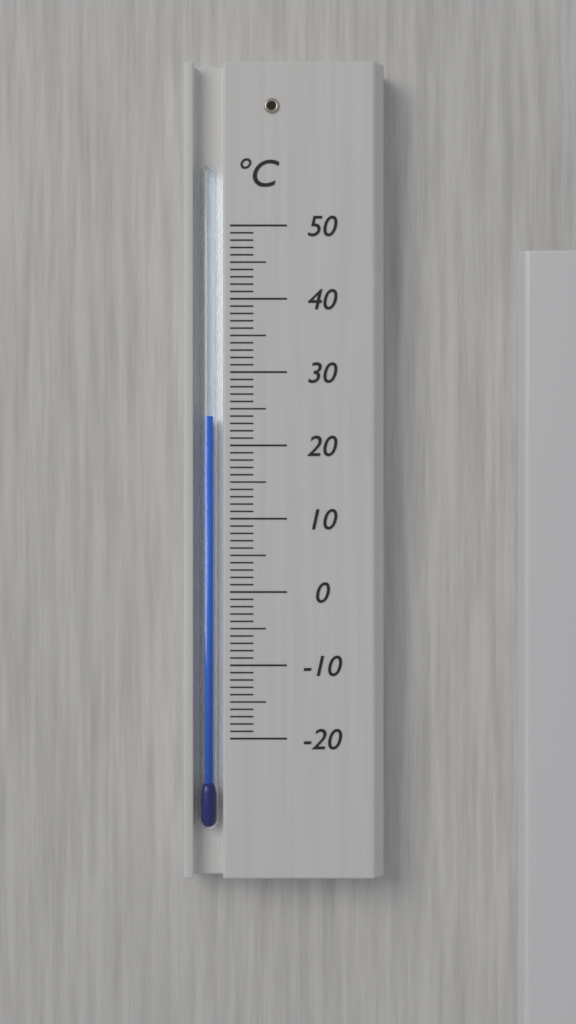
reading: 24 °C
